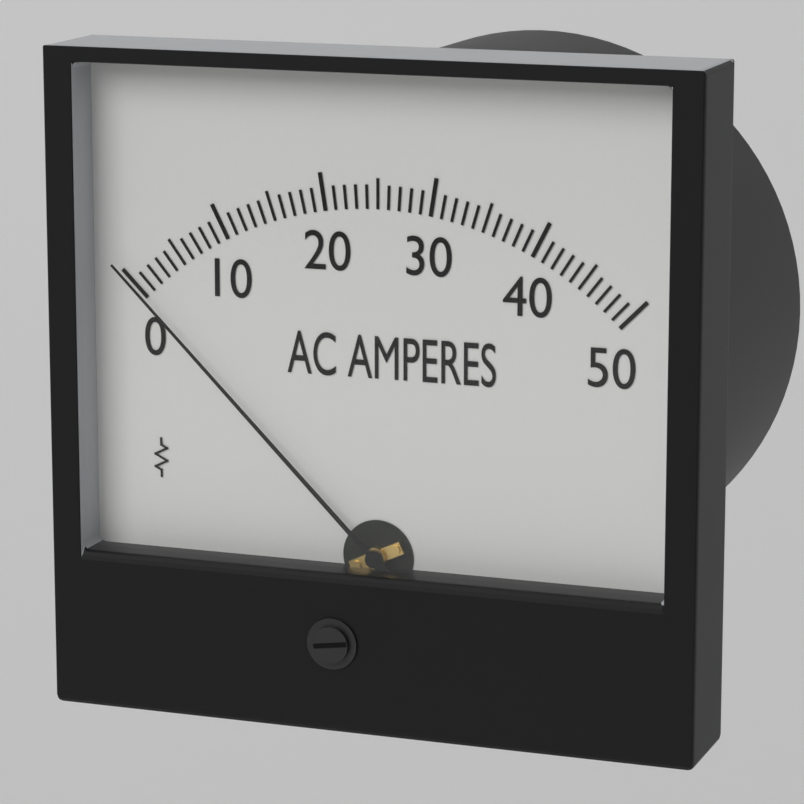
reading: 0 A
